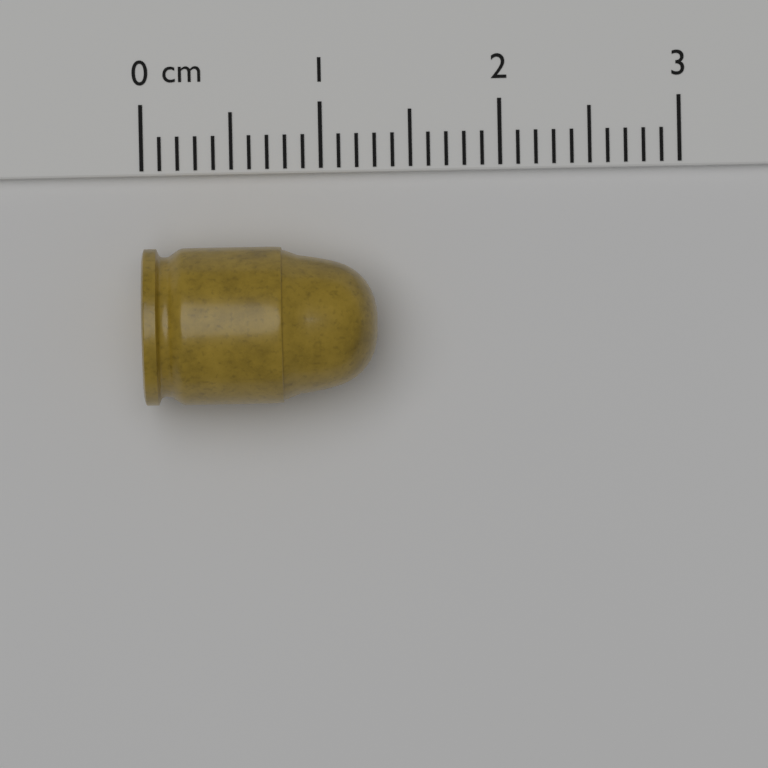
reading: 1.3 cm
